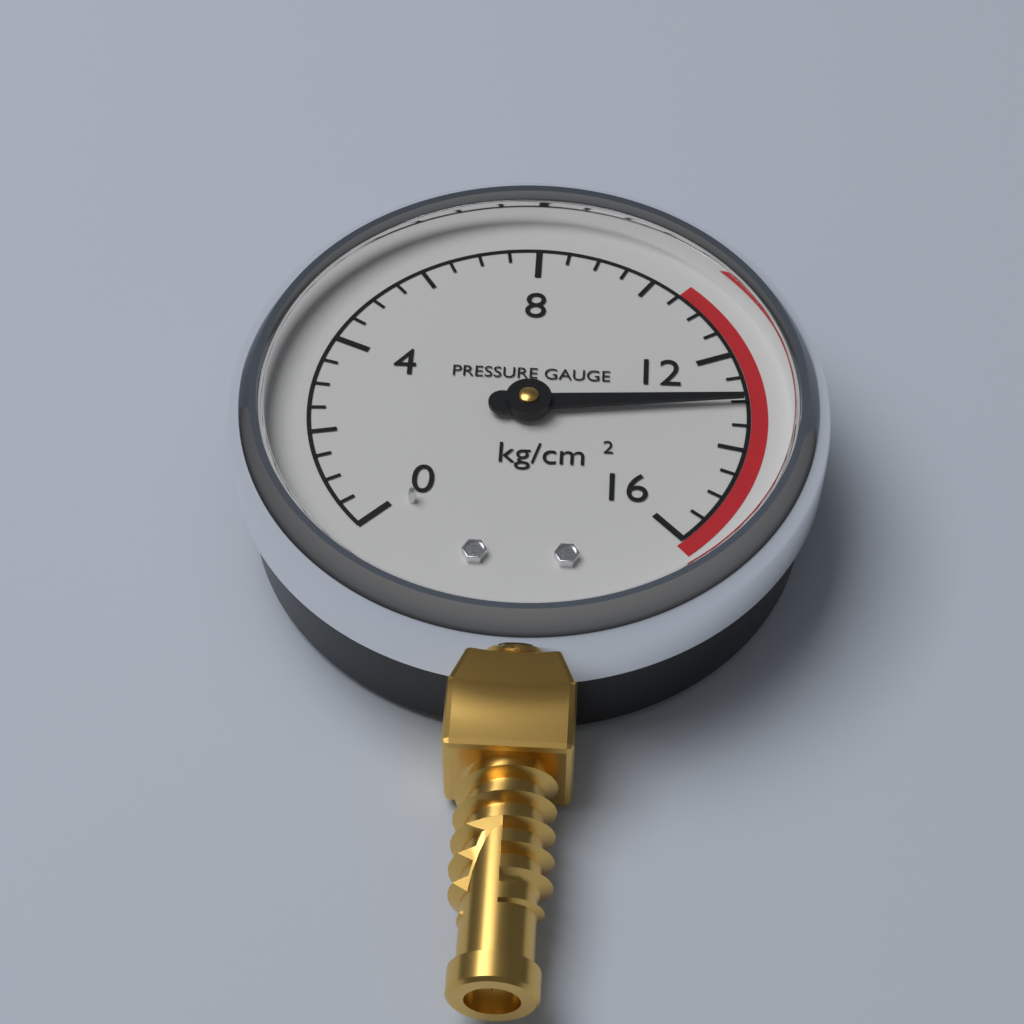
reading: 13.0 kg/cm²
